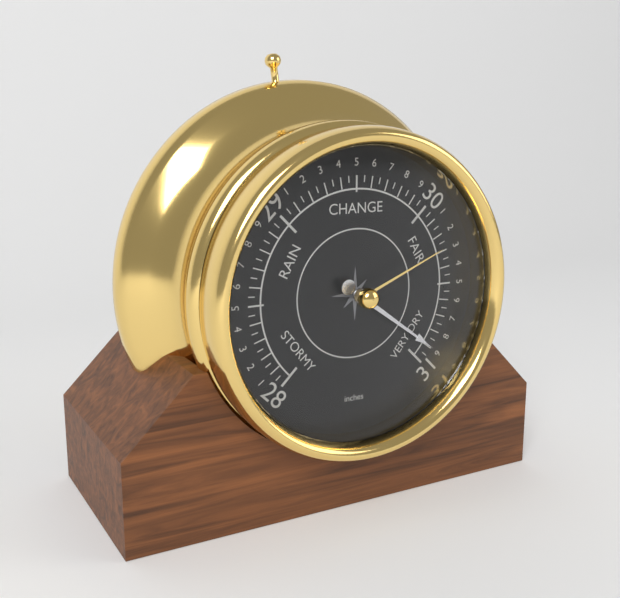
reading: 30.90 inches
